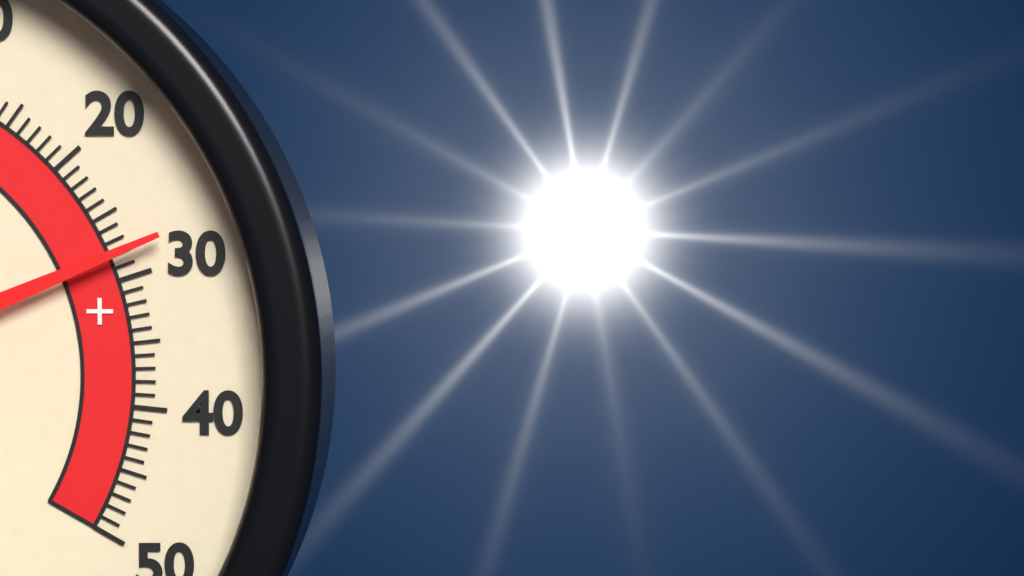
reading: 28 °C
